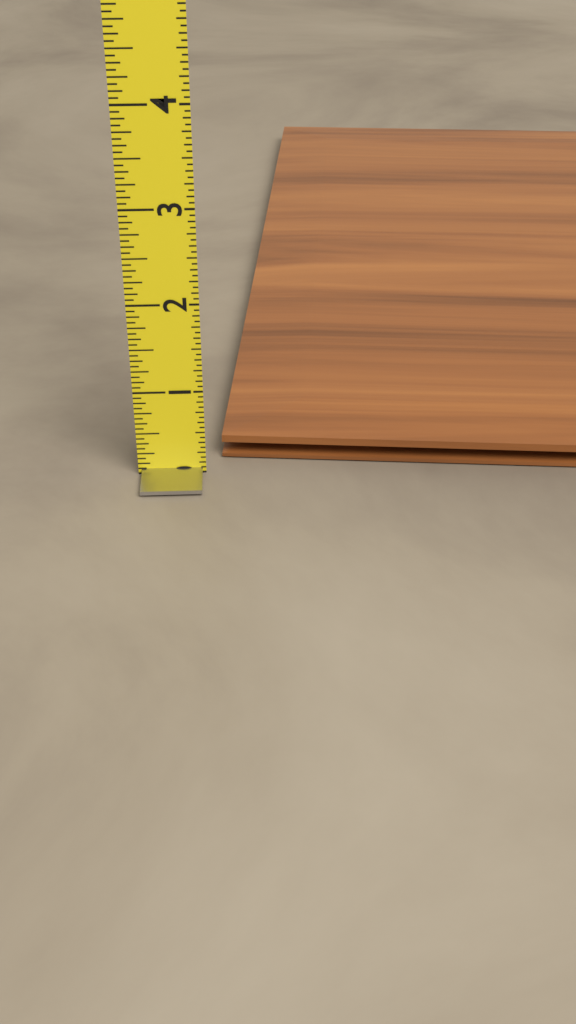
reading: 0.3125 (no unit)
